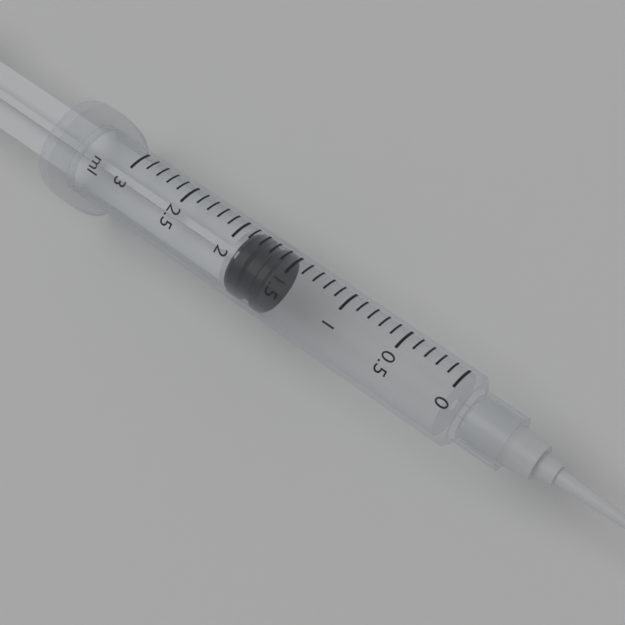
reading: 1.6 ml
